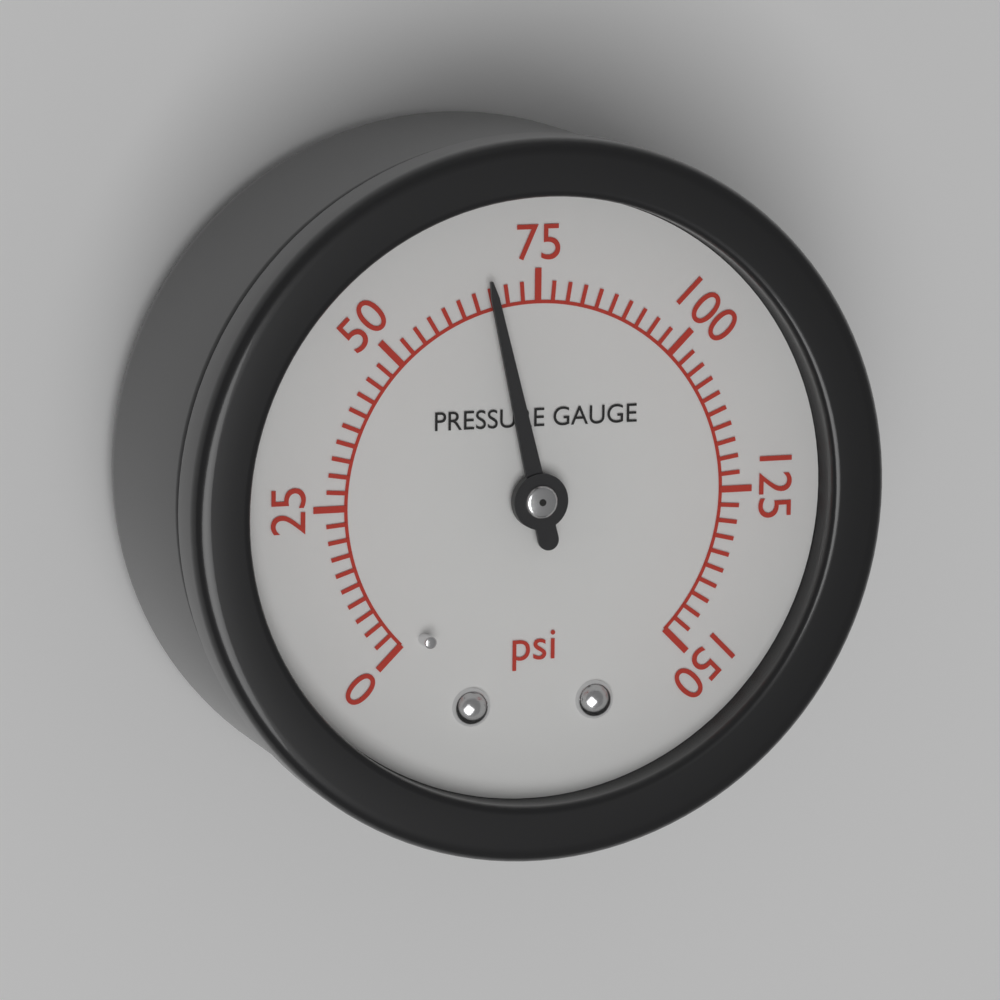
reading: 67.5 psi
